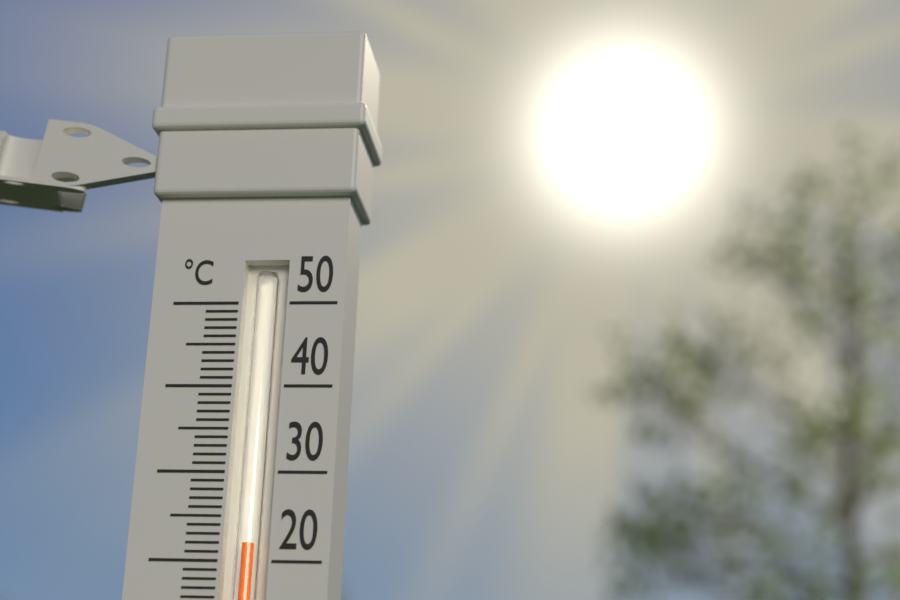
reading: 22 °C
